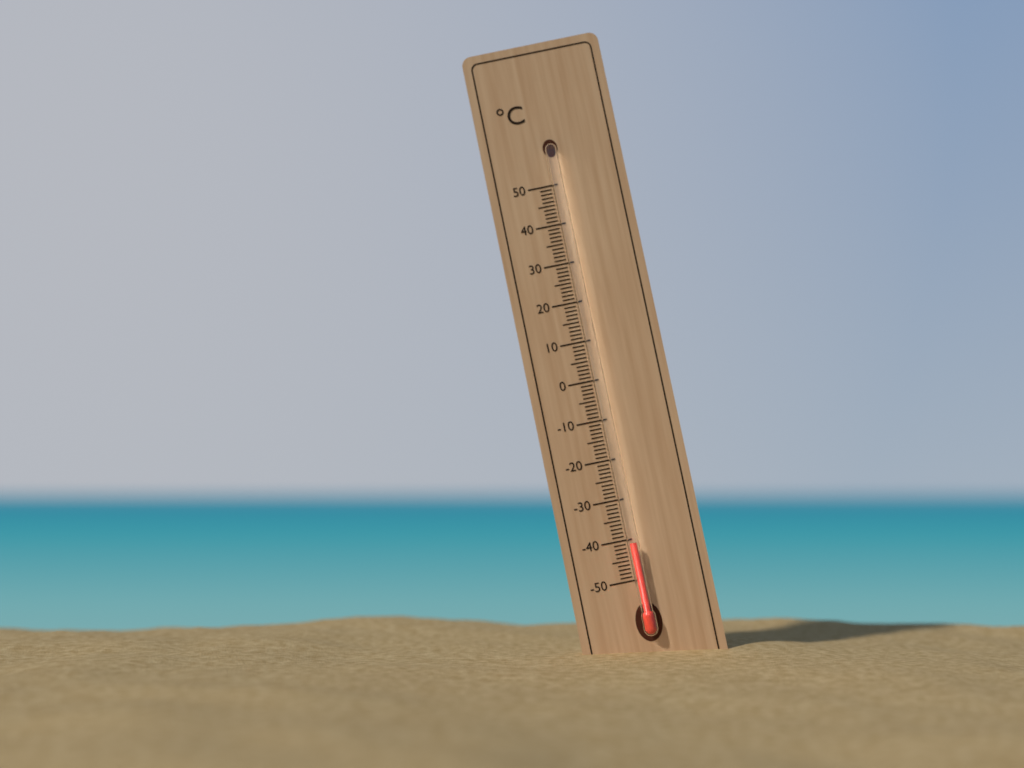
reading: -41 °C
